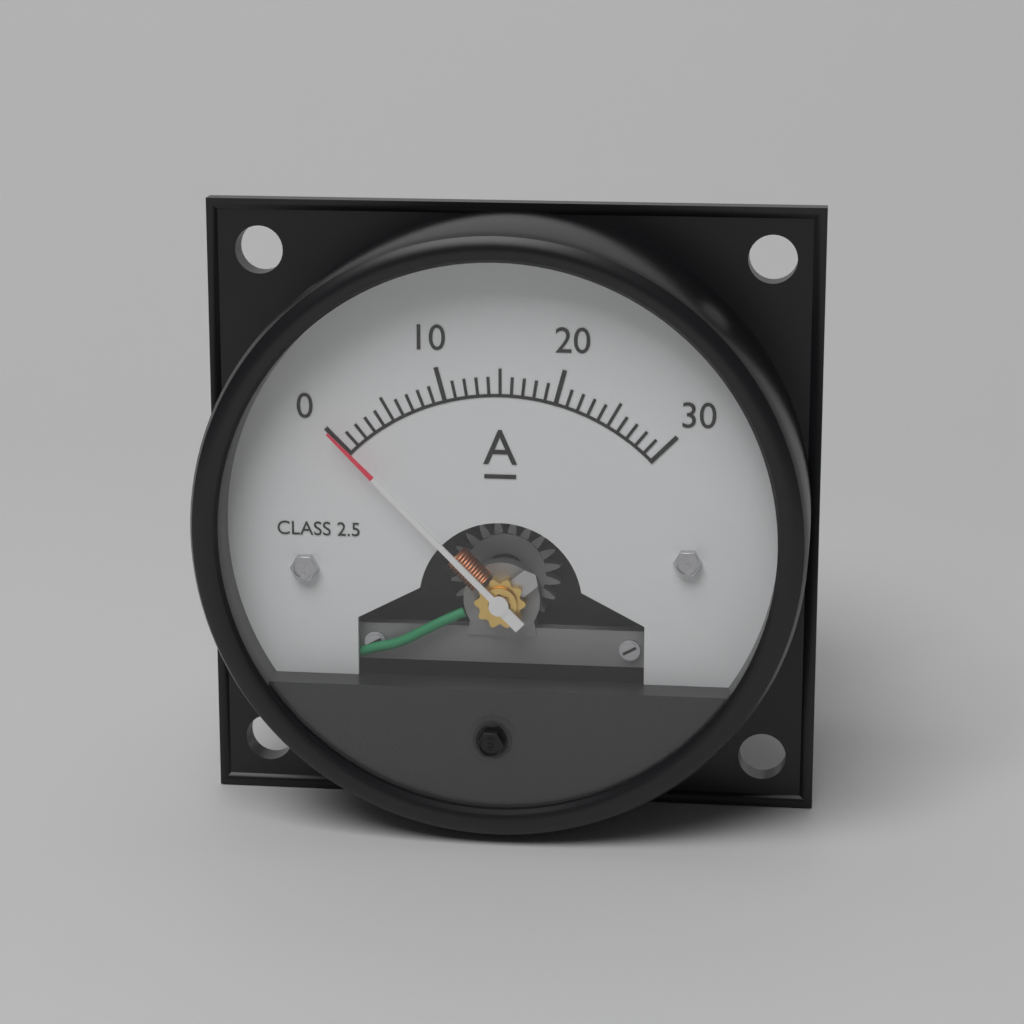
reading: 0 A
